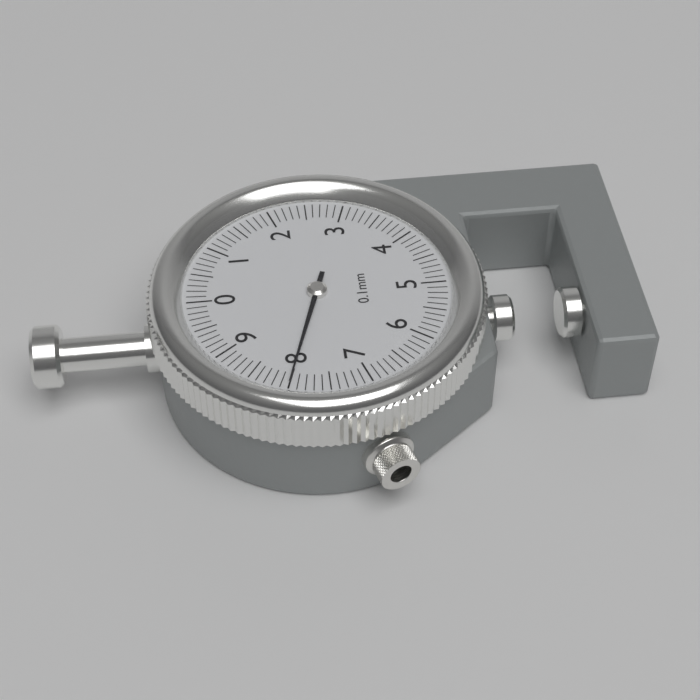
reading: 8.0 mm
